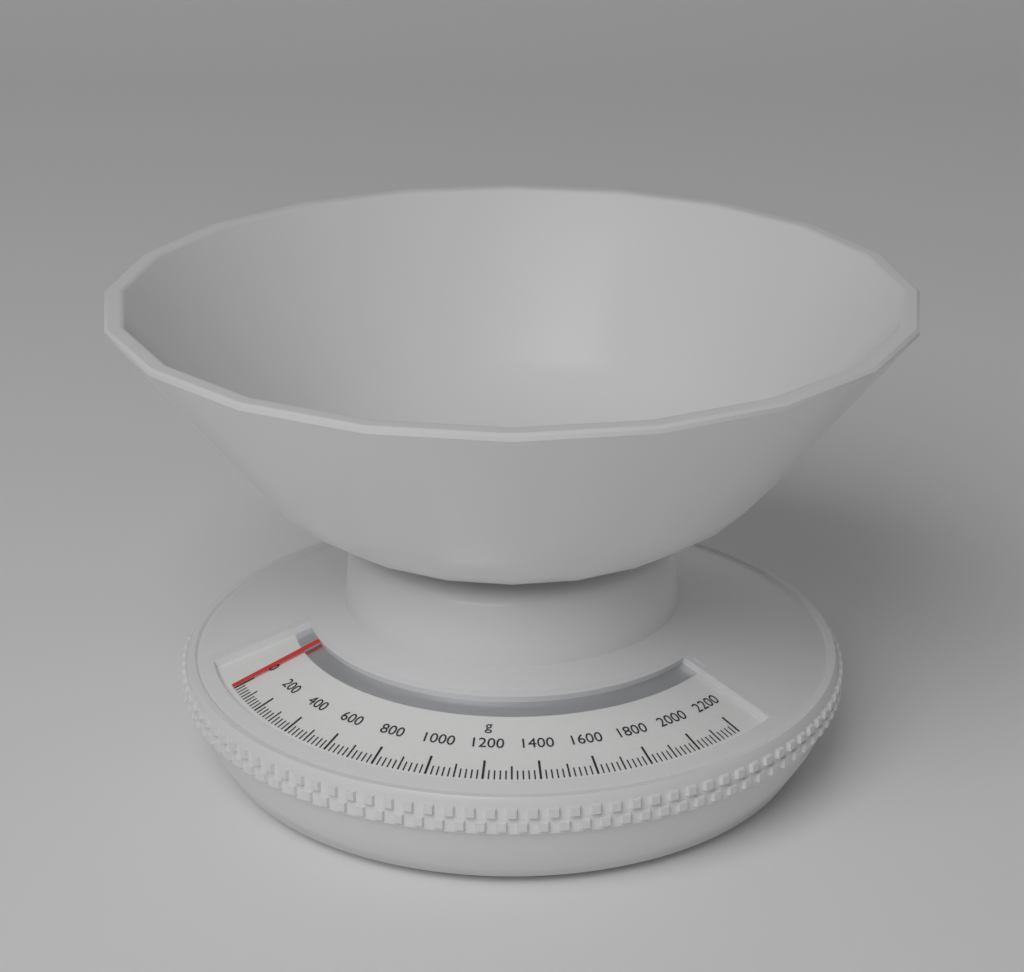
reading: 0 g
